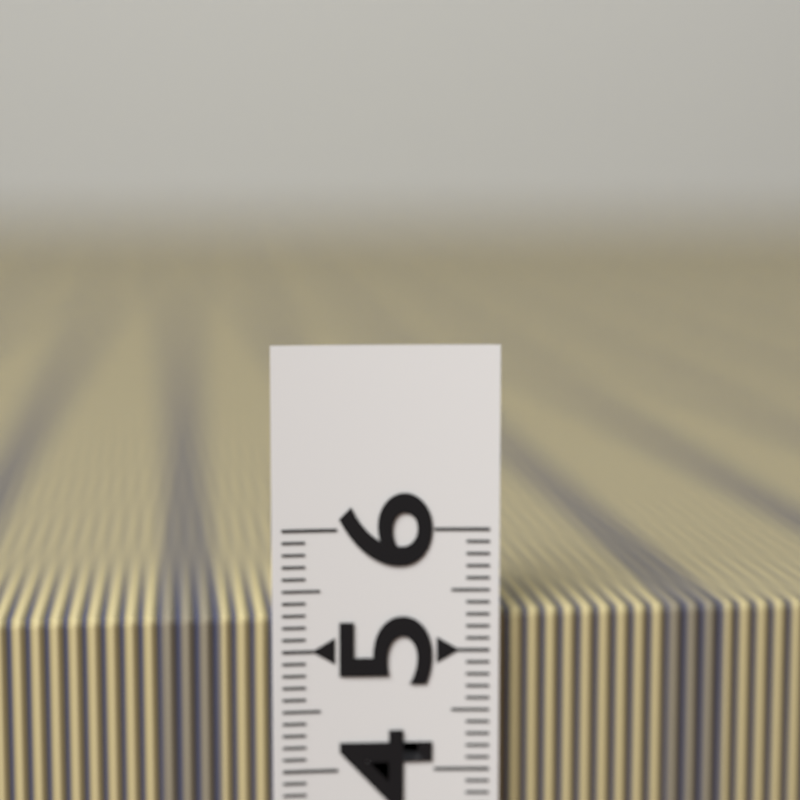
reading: 5.3 (no unit)
